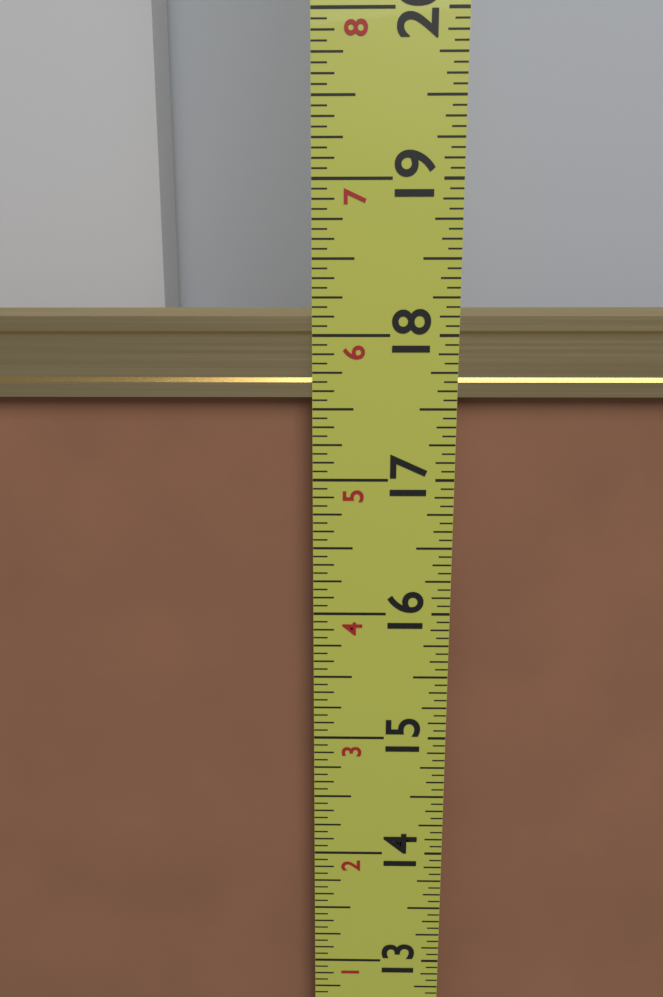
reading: 18.1875 in
